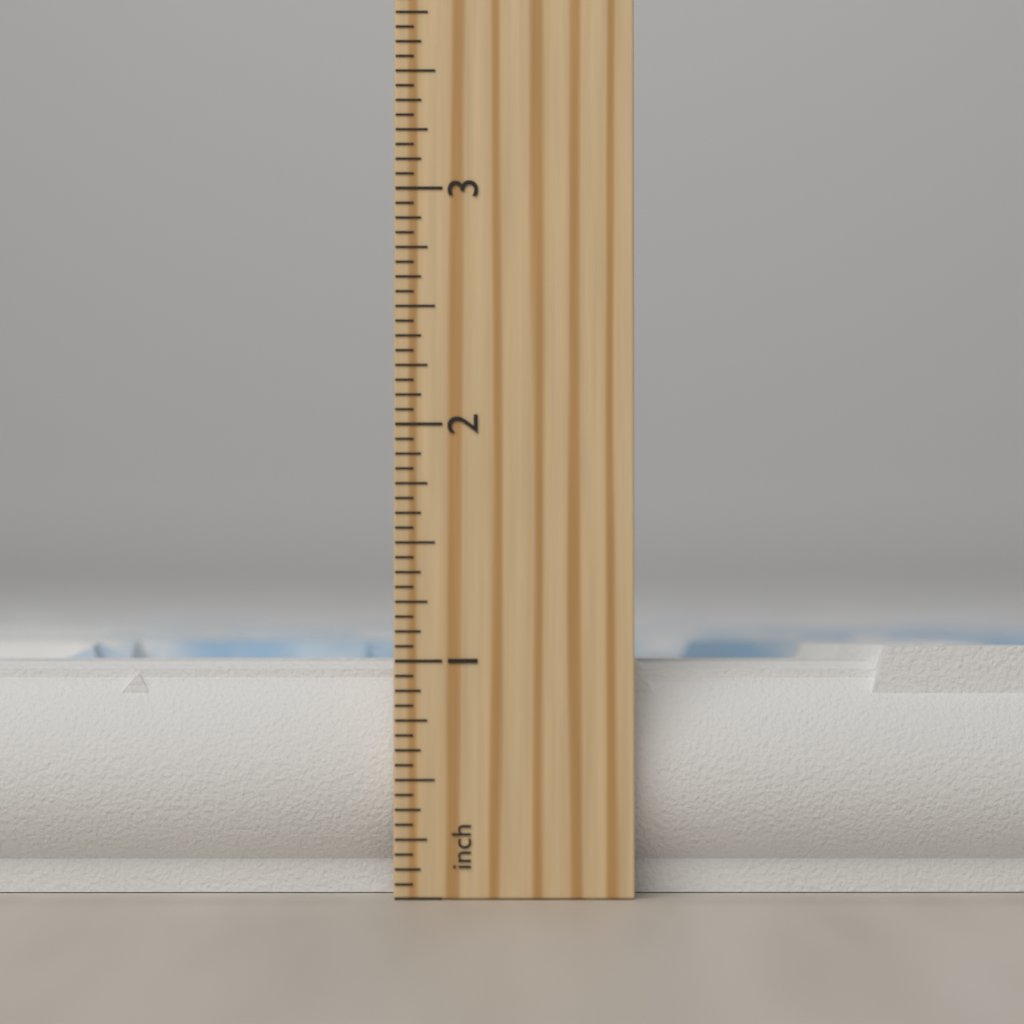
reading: 1.0625 inch
